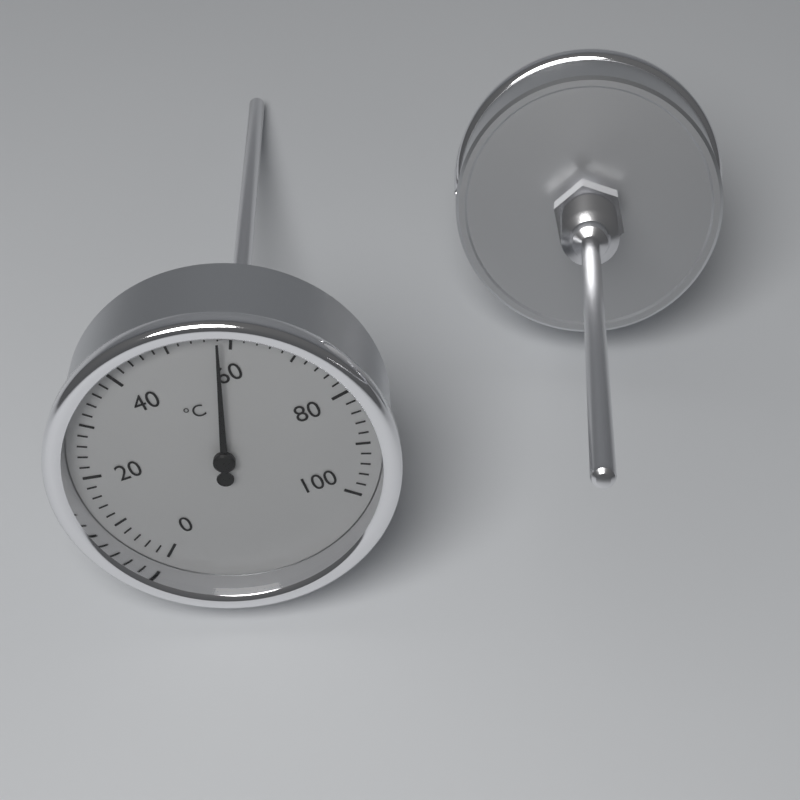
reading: 58 °C
